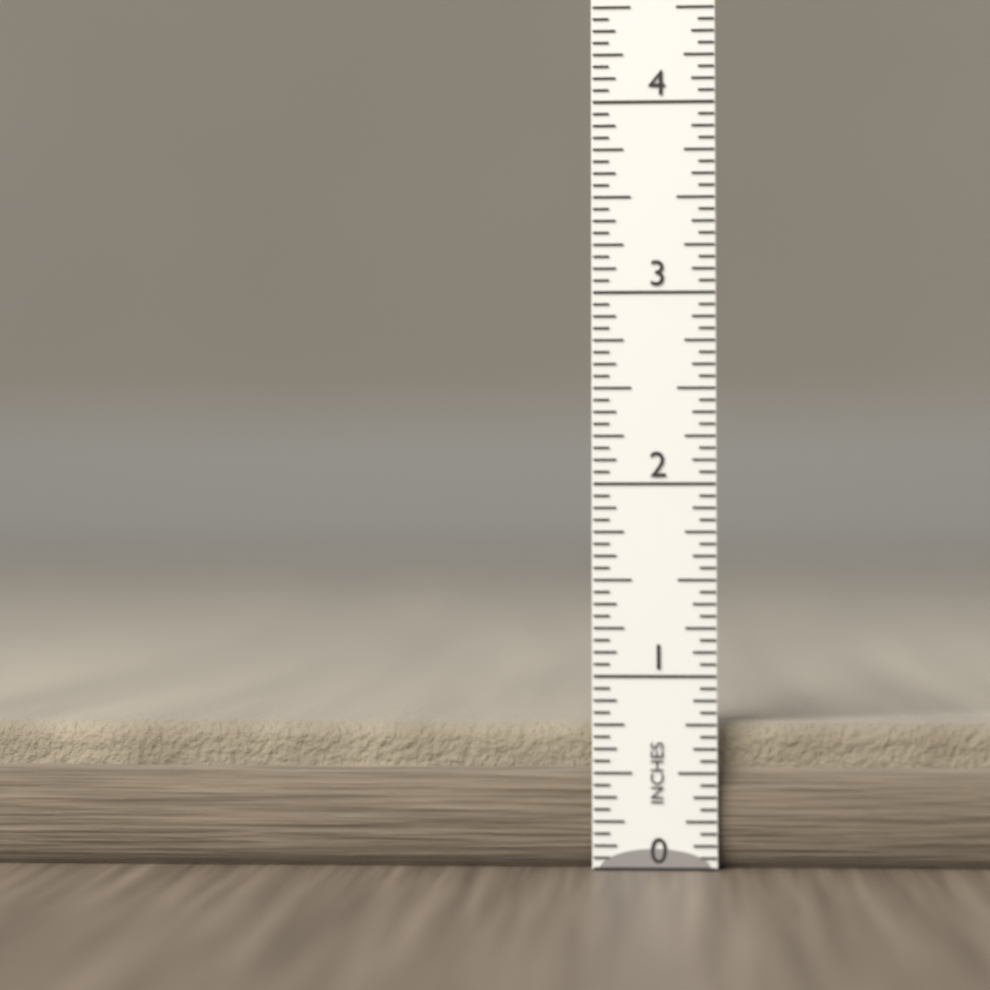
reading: 0.7500 in
